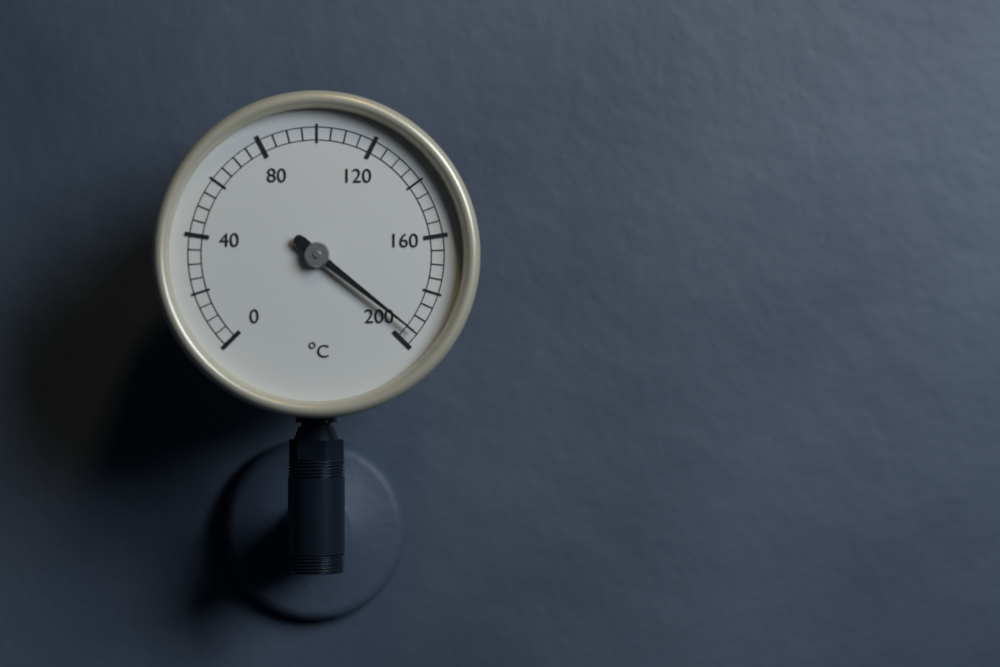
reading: 195 °C
